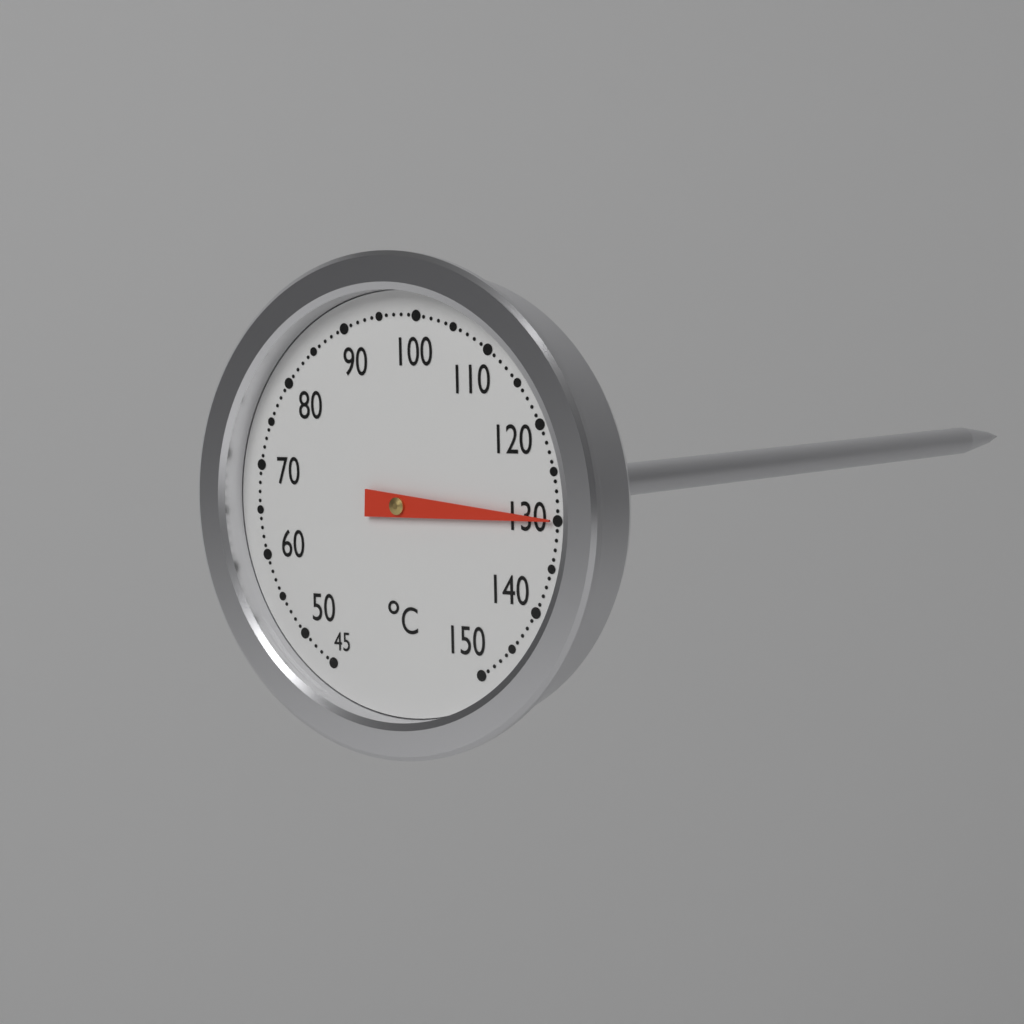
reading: 130 °C
